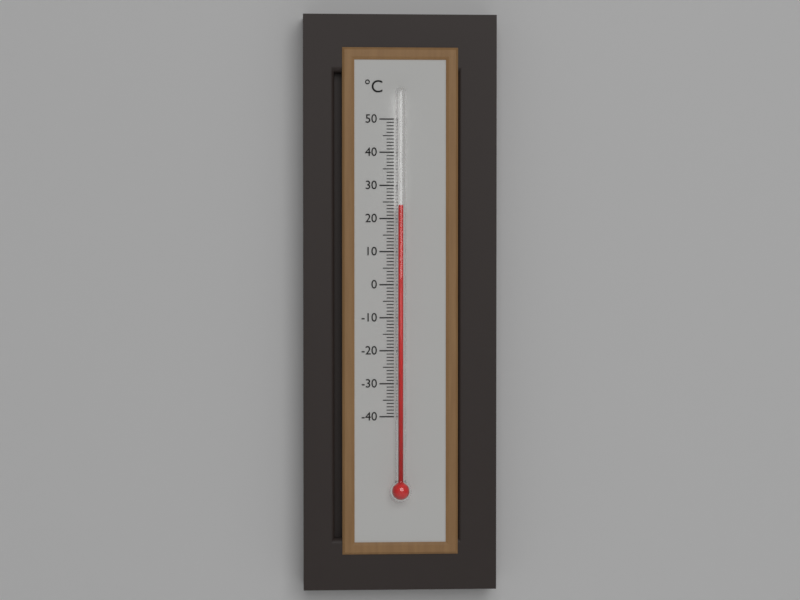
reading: 24 °C
